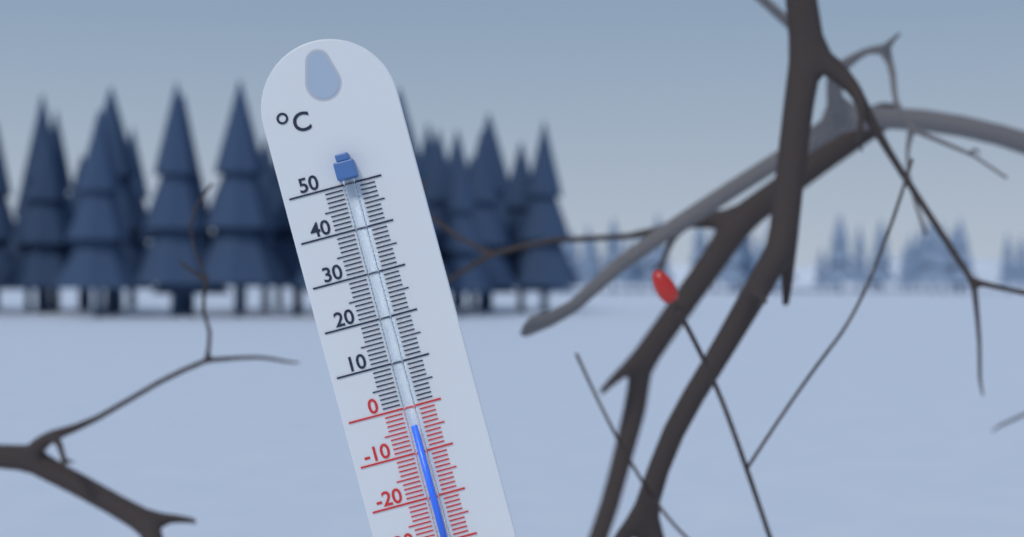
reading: -4 °C
